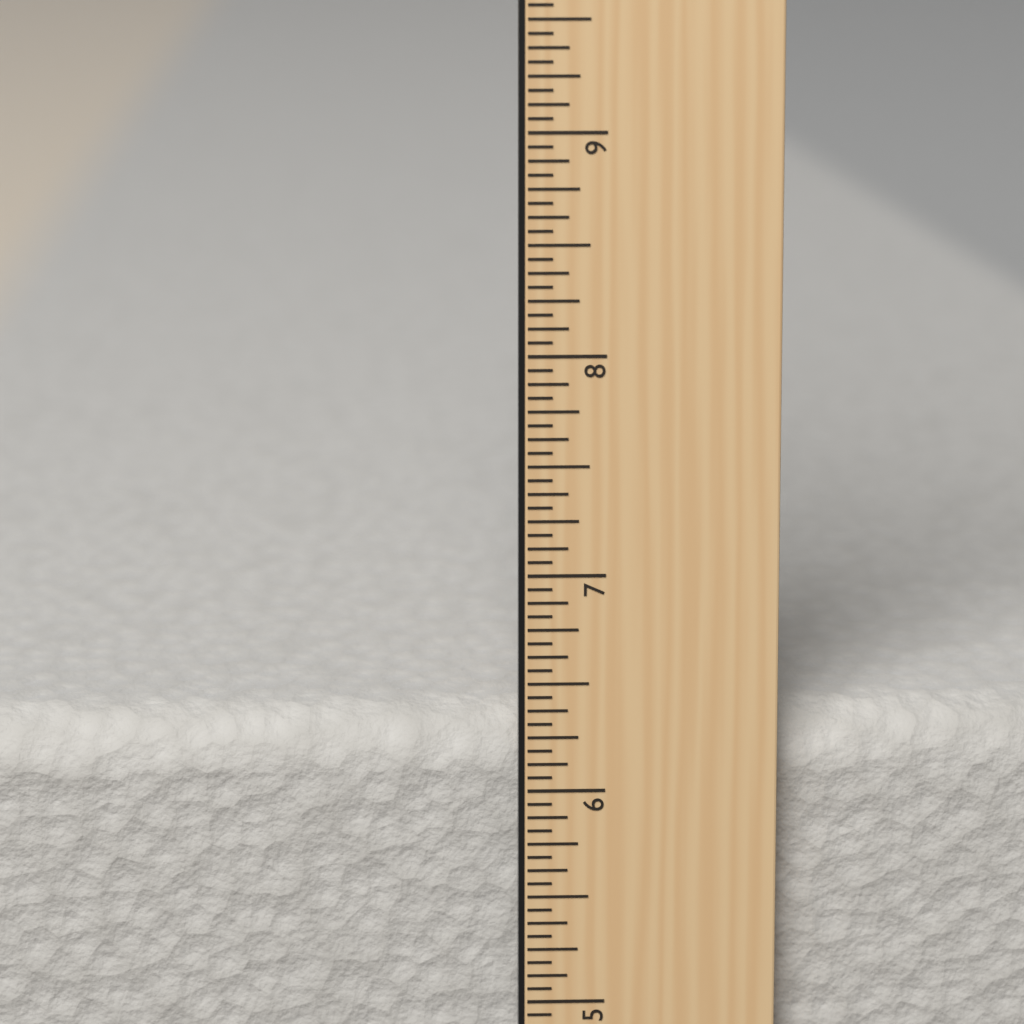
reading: 6.3125 in
